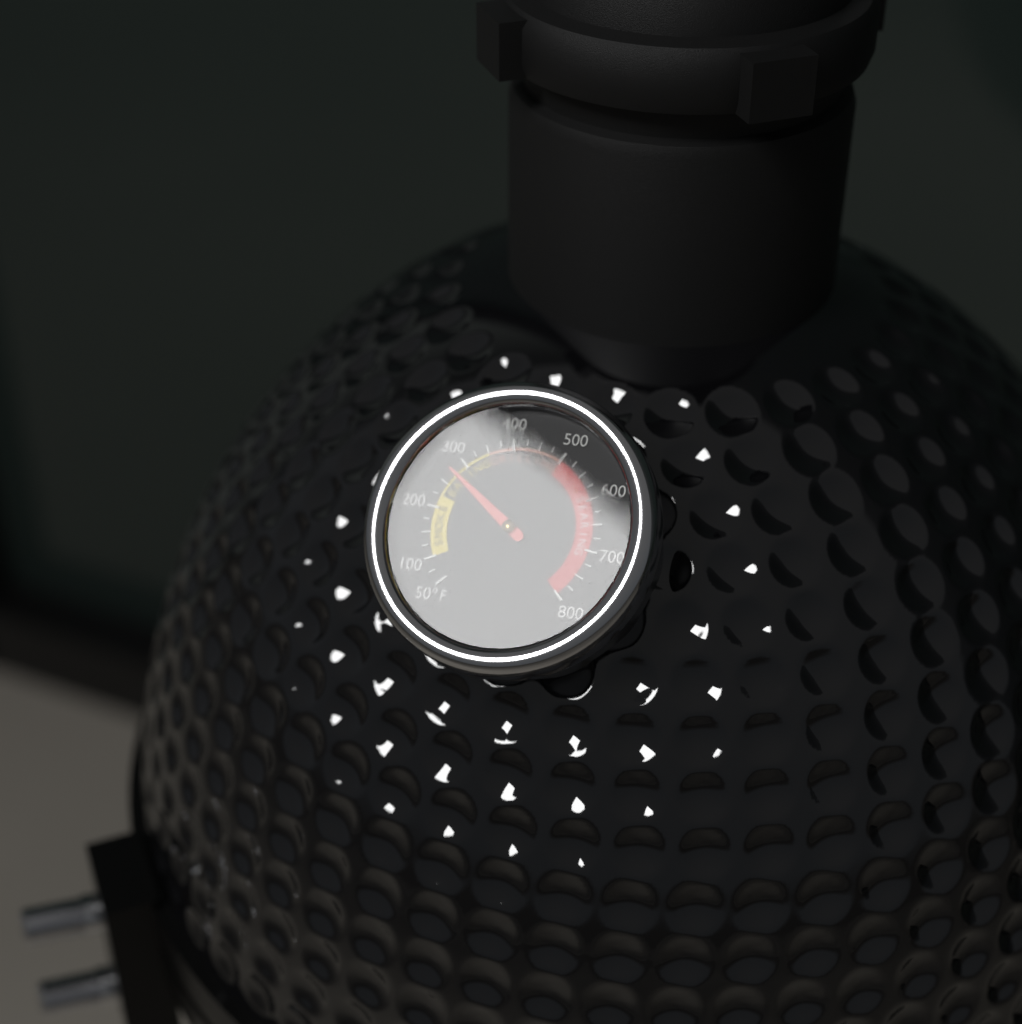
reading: 275 °F
